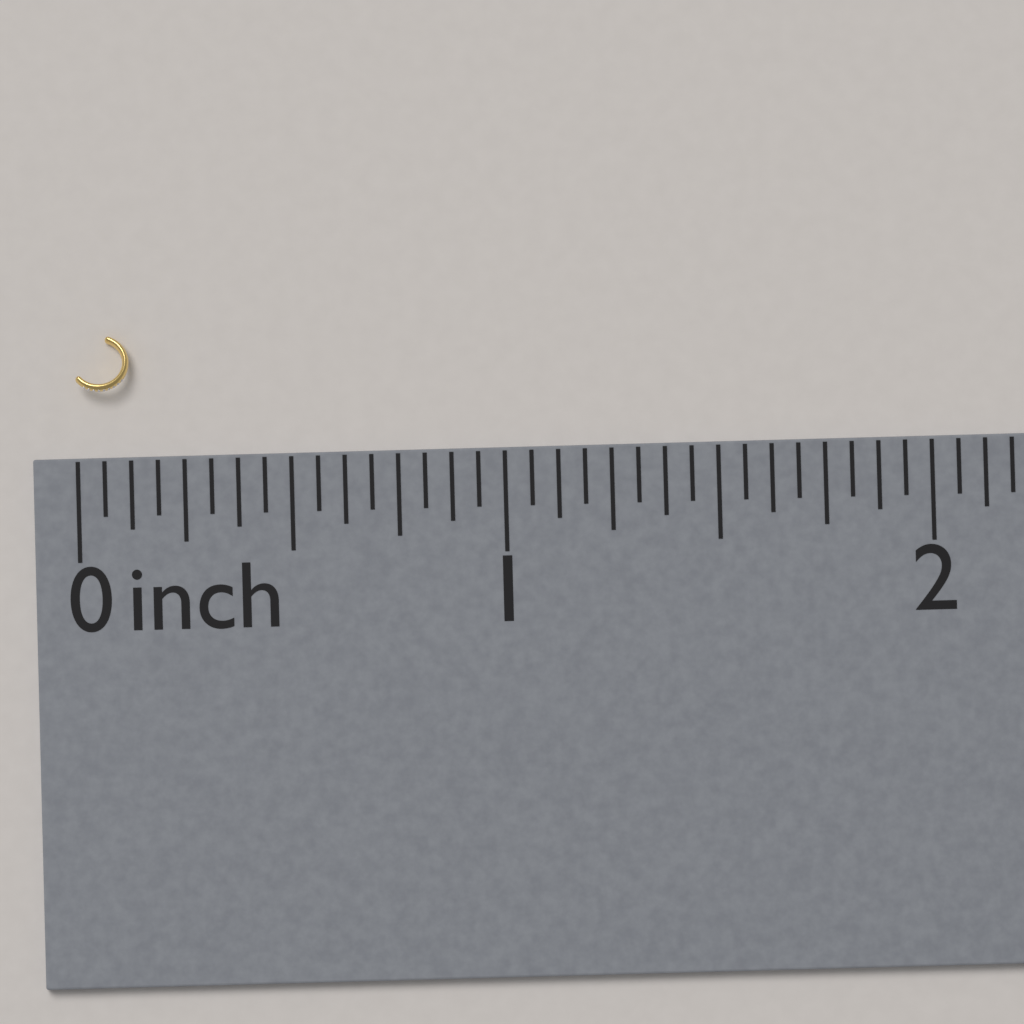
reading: 0.1250 inch
